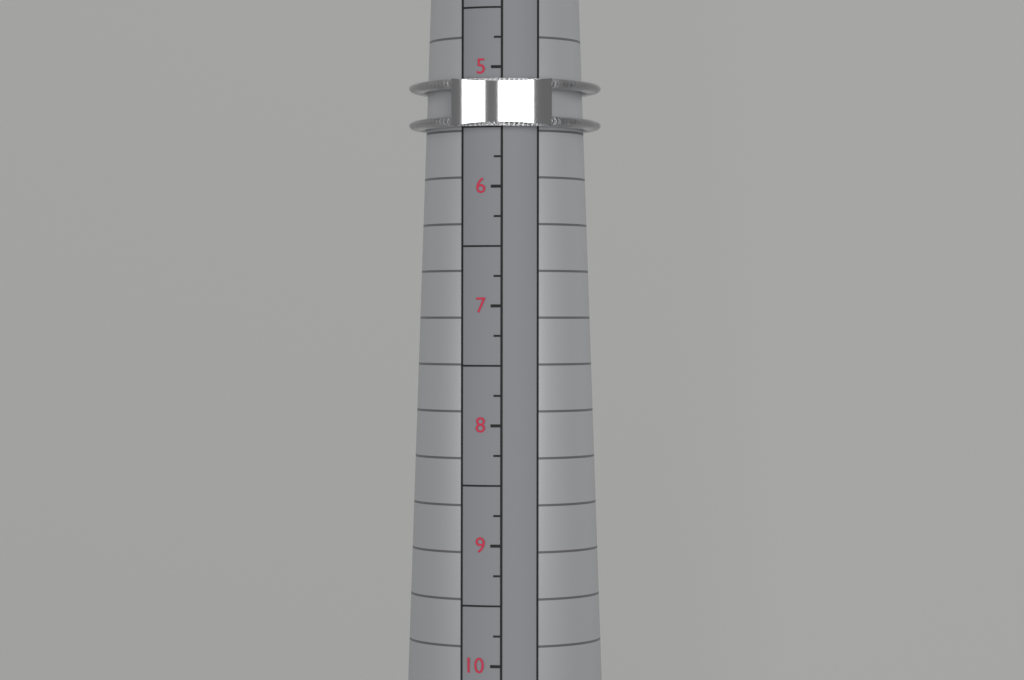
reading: 5.50 (no unit)
